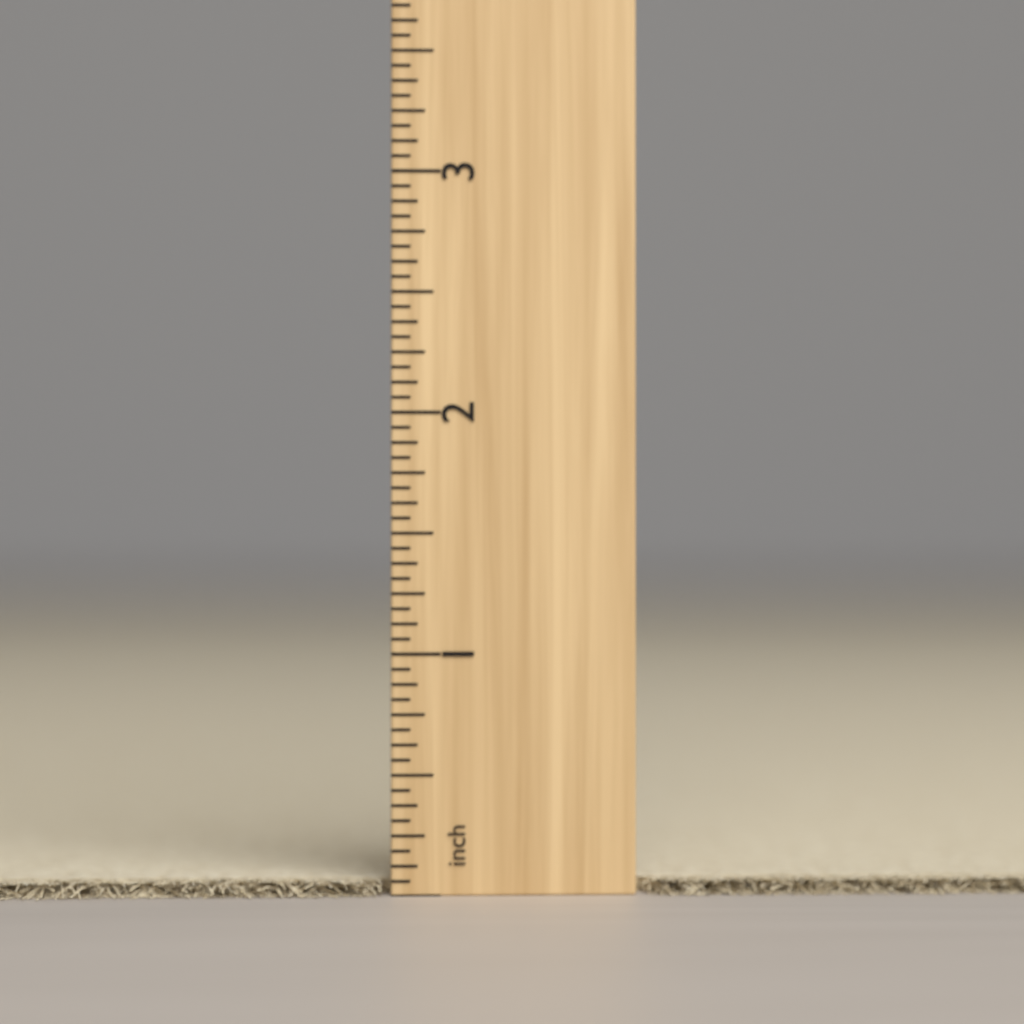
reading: 0.0625 inch
